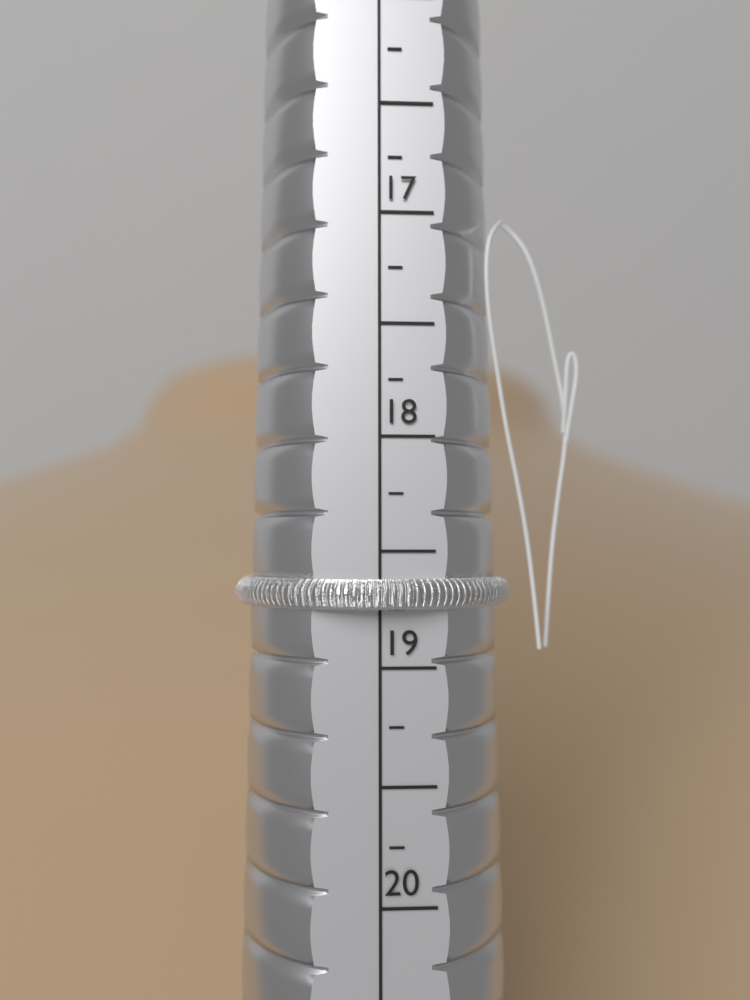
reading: 18.75 (no unit)
